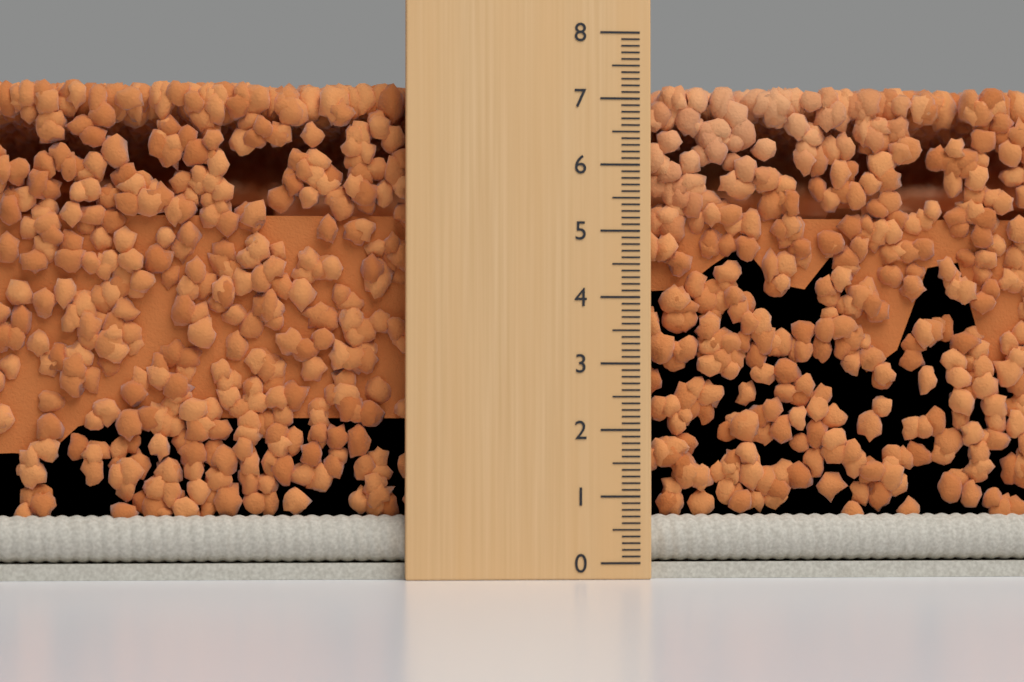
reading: 7.3 (no unit)
